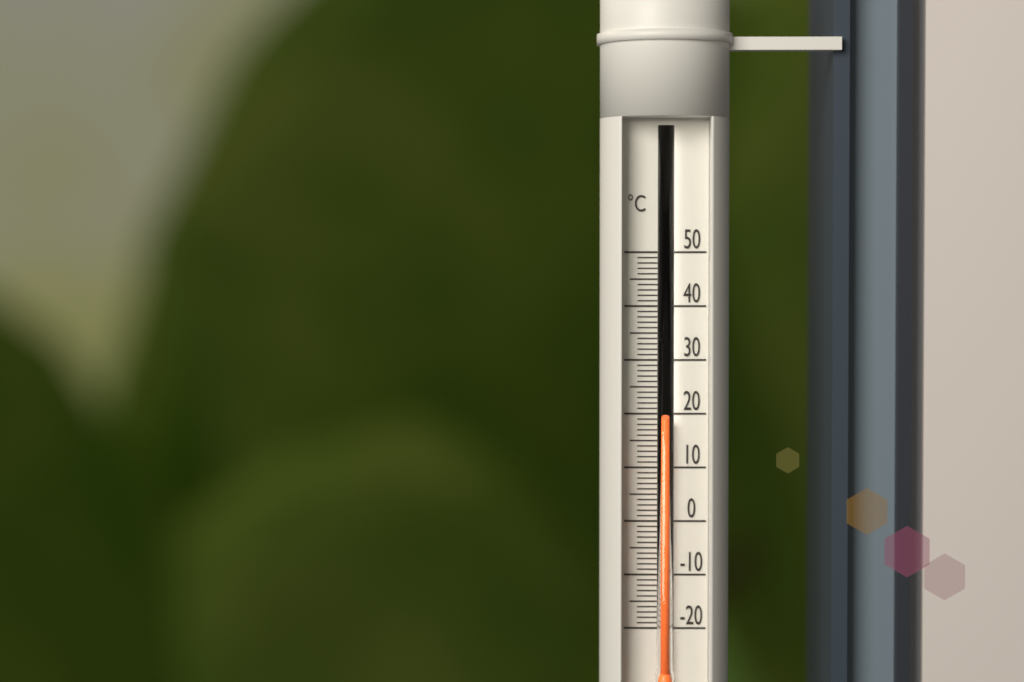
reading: 19 °C
